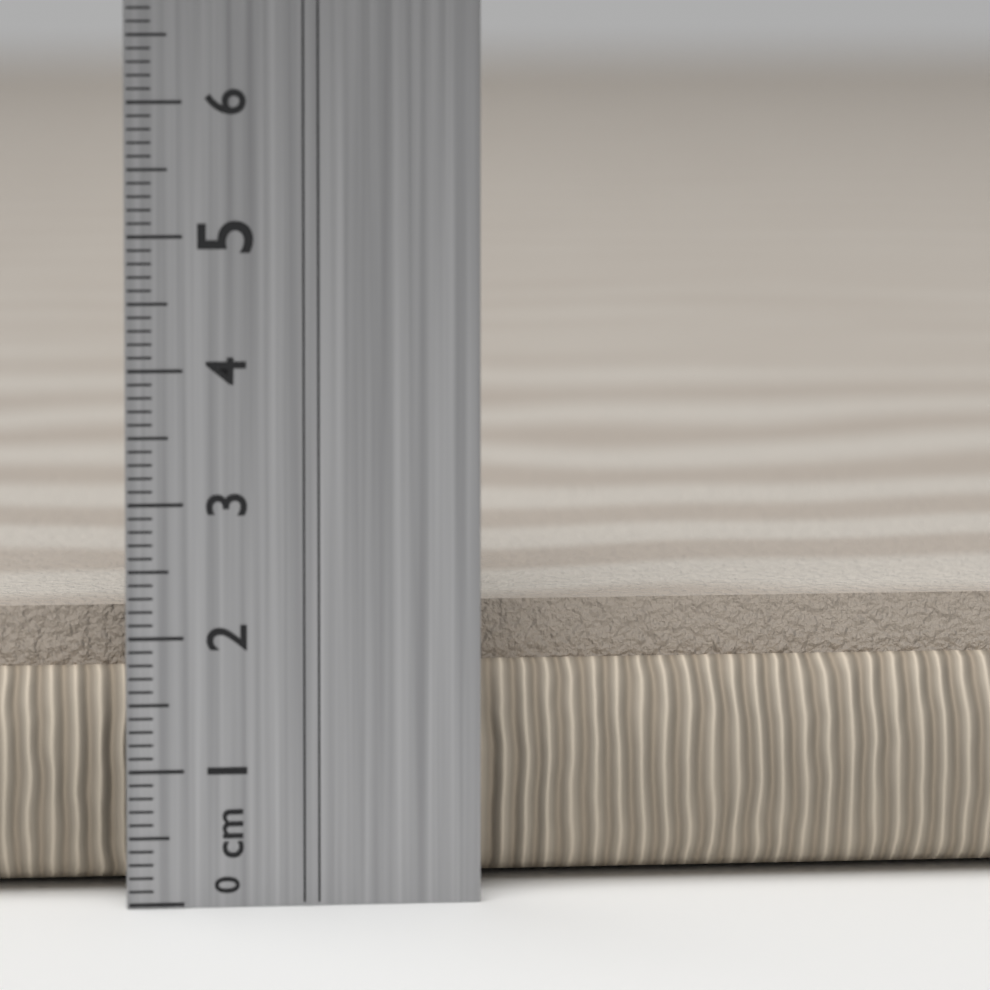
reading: 2.1 cm
